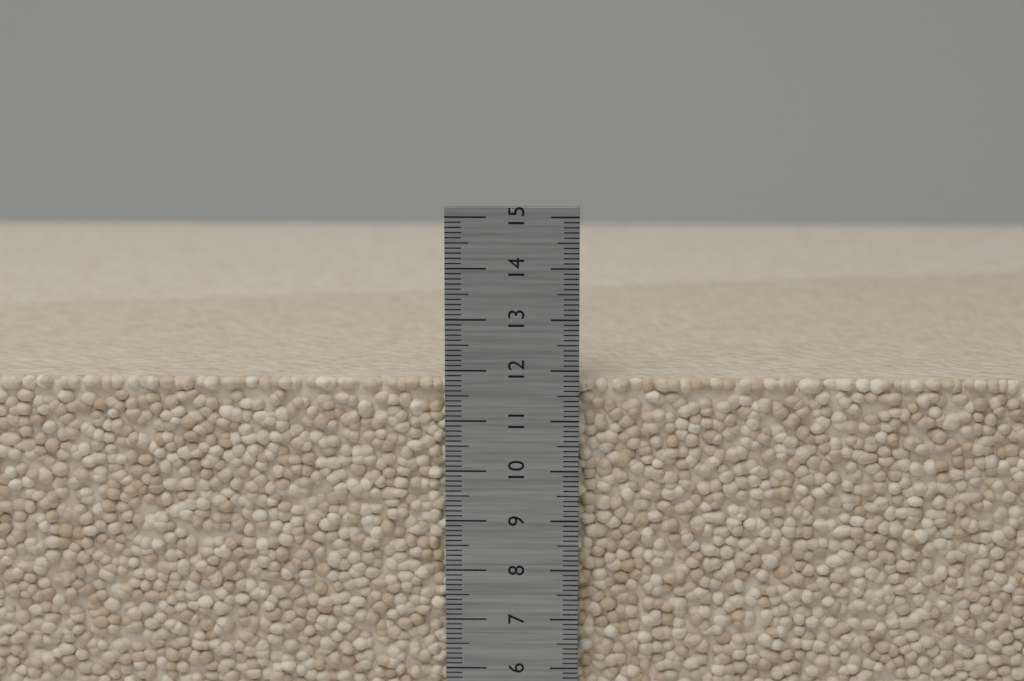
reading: 11.8 cm
